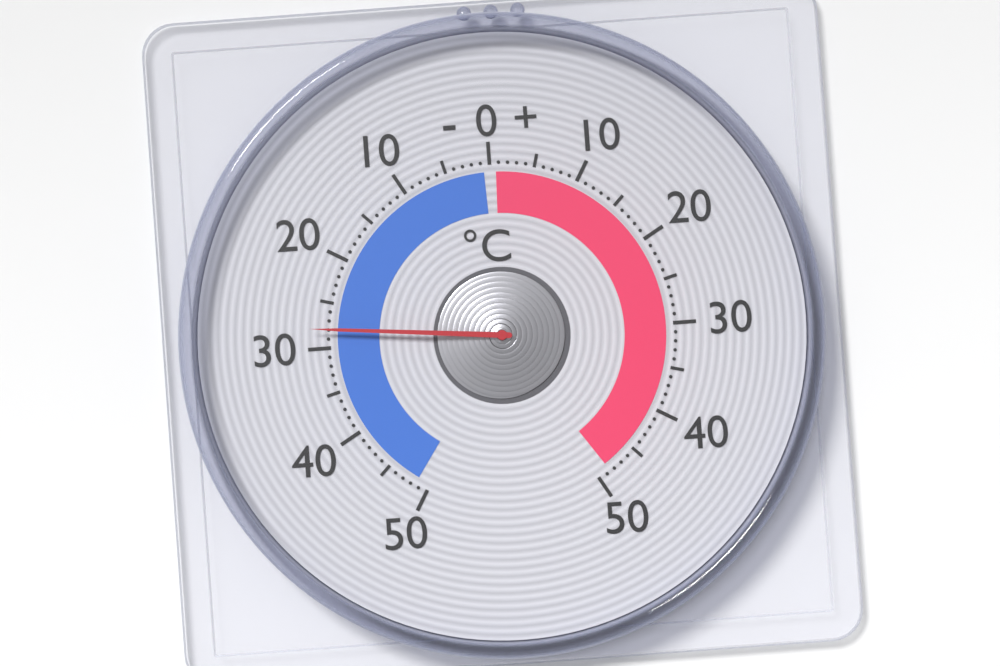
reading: -28 °C
